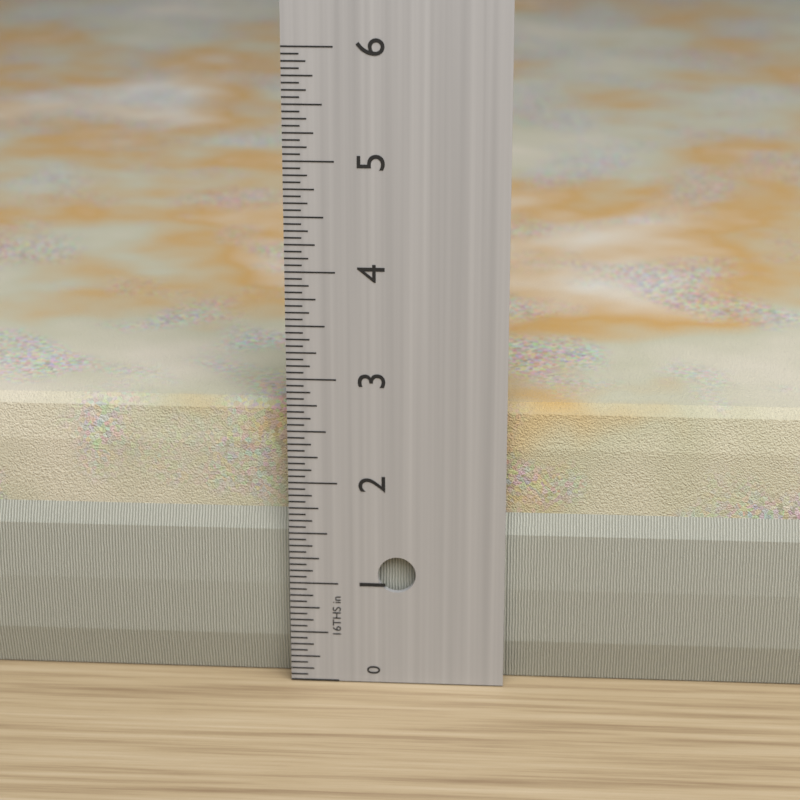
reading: 2.6875 in
